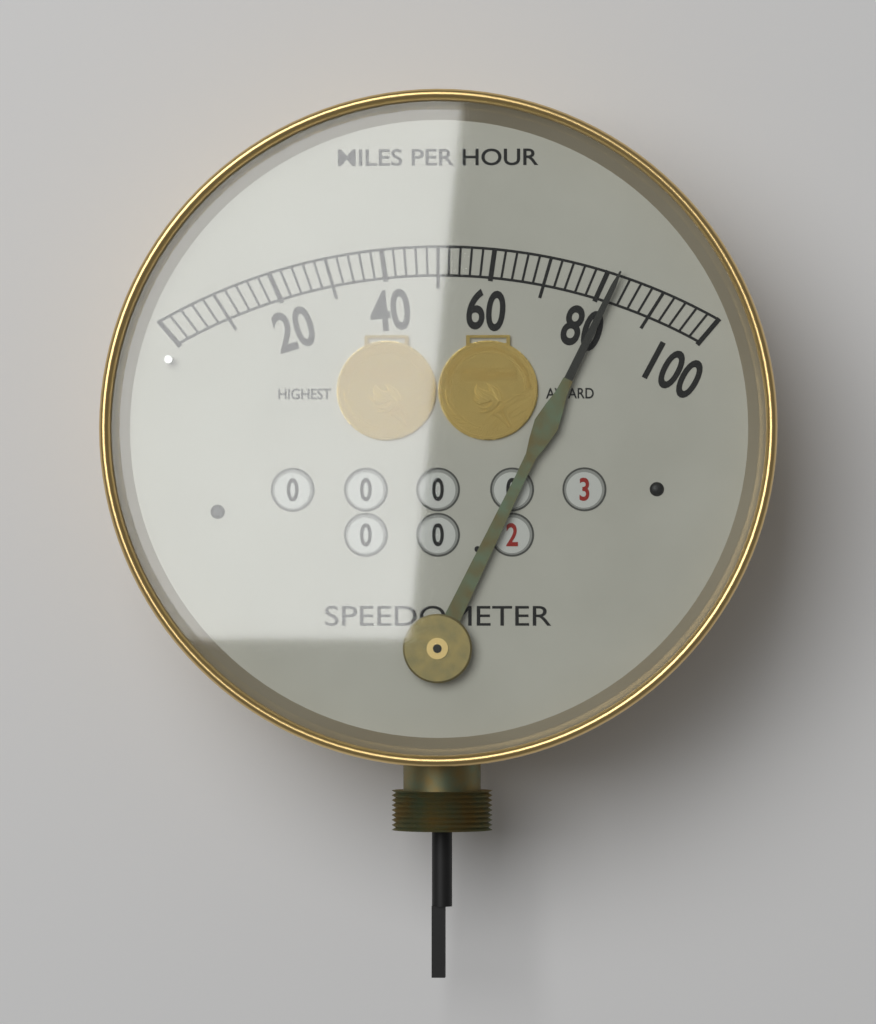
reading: 82 mph
